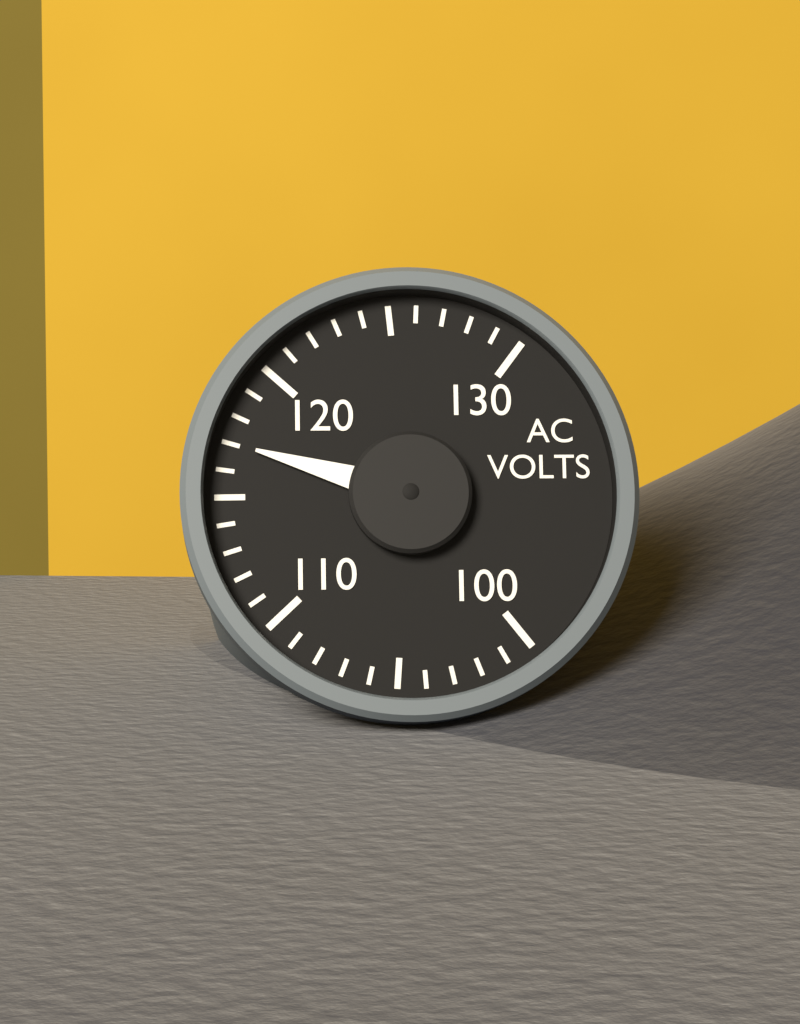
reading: 117 V
